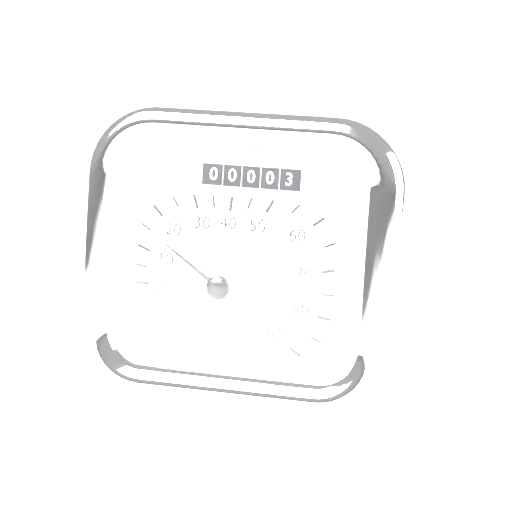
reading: 15 km/h
